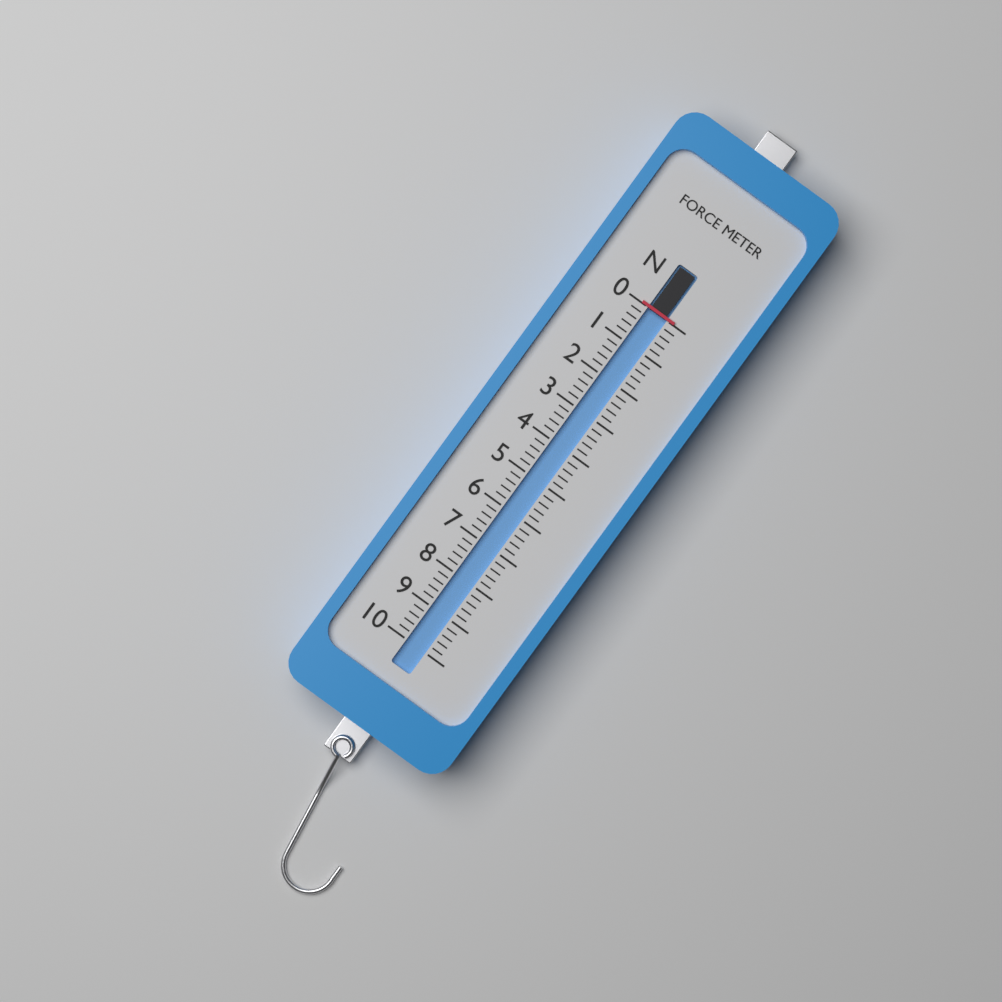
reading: 0.0 N
